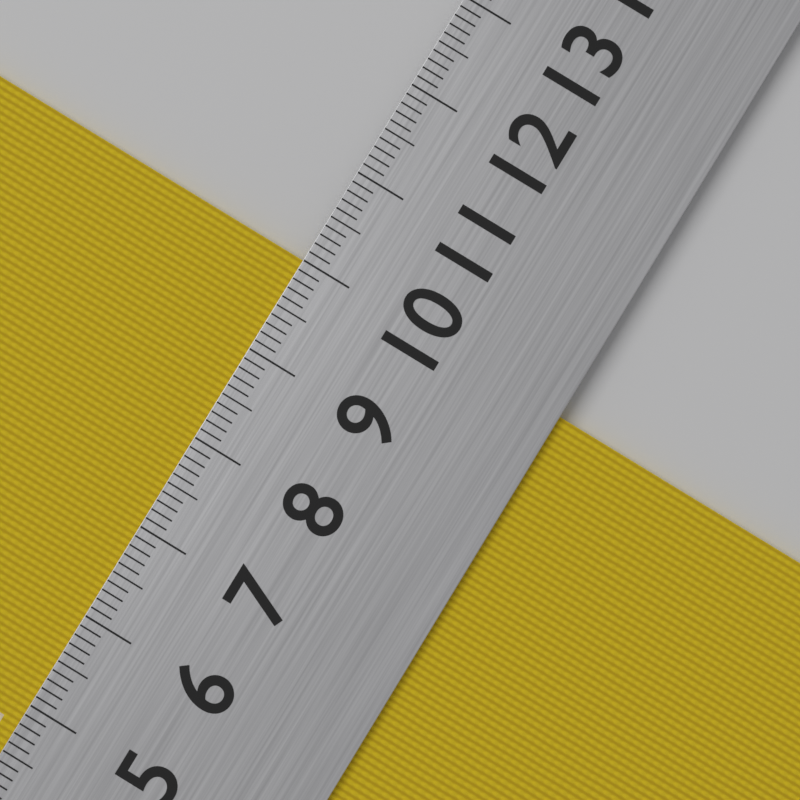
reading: 10.0 cm
